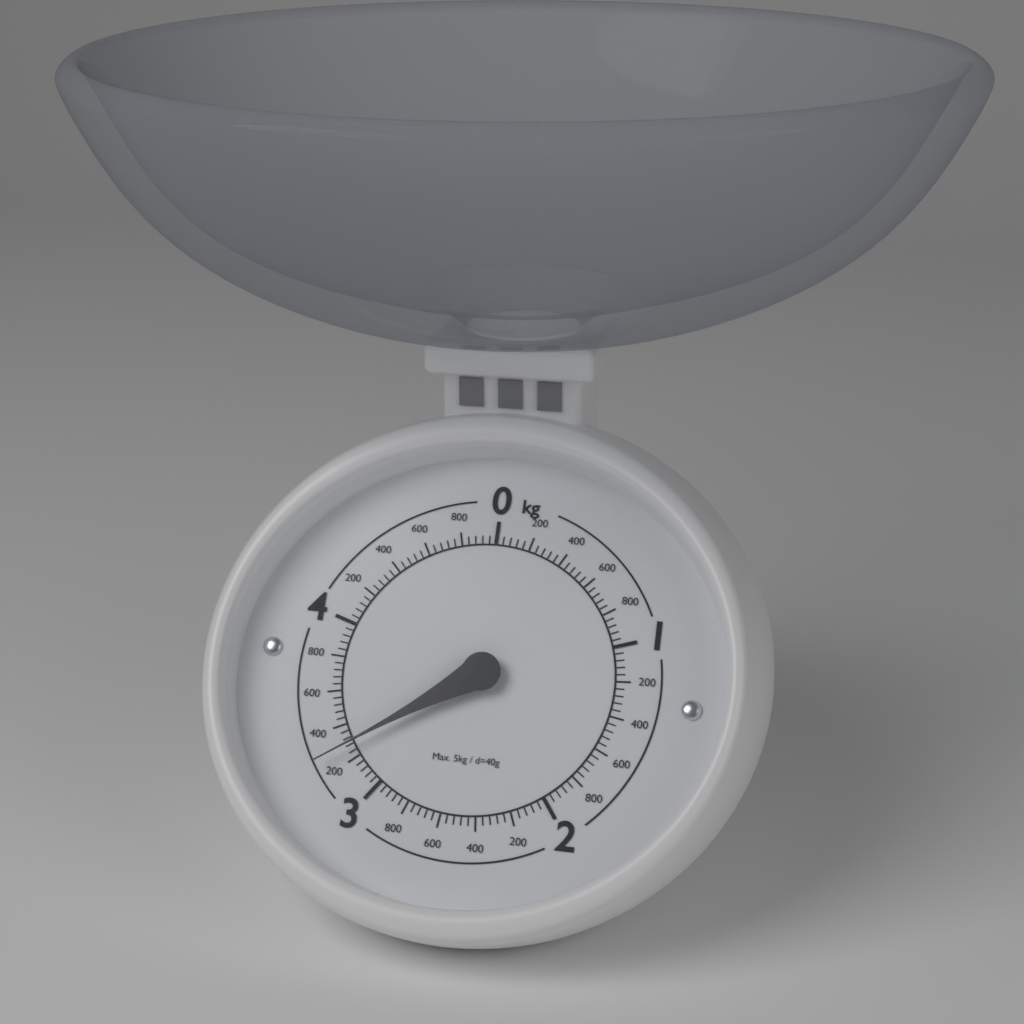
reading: 3.28 kg
